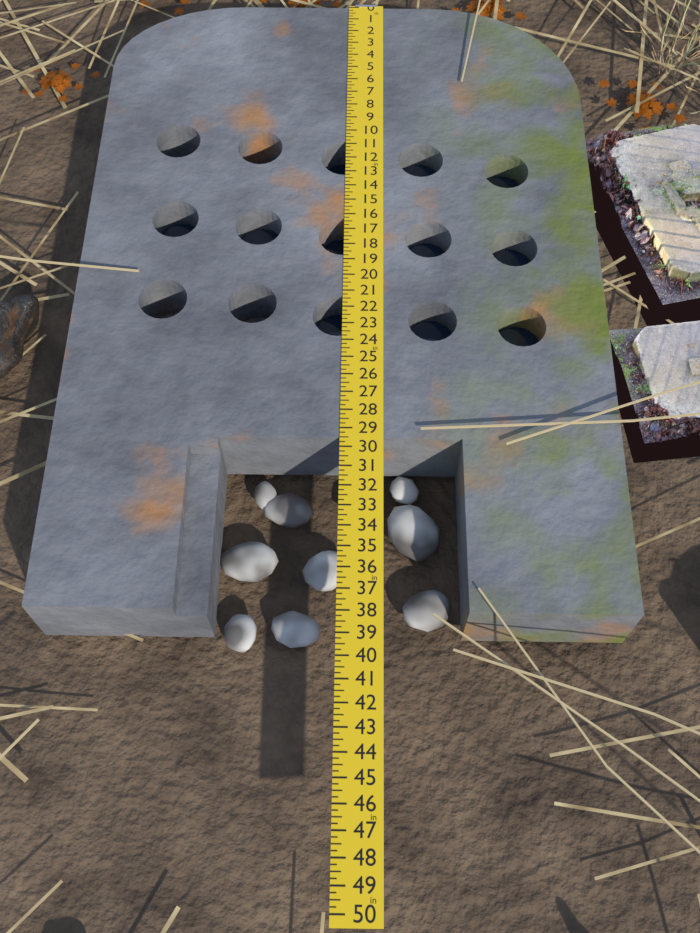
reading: 38.00 in
